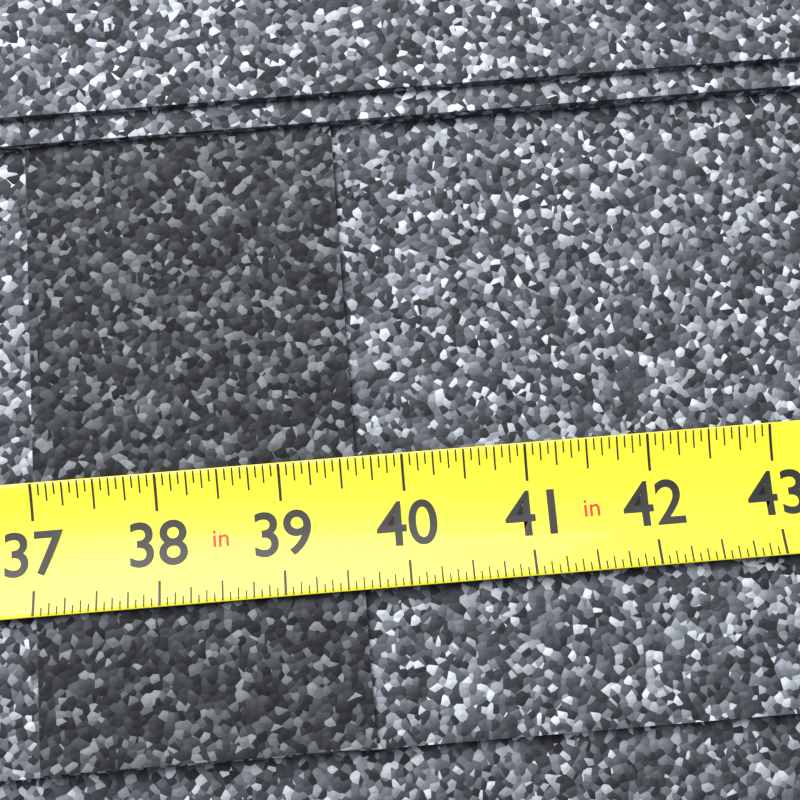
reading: 39.6250 in
